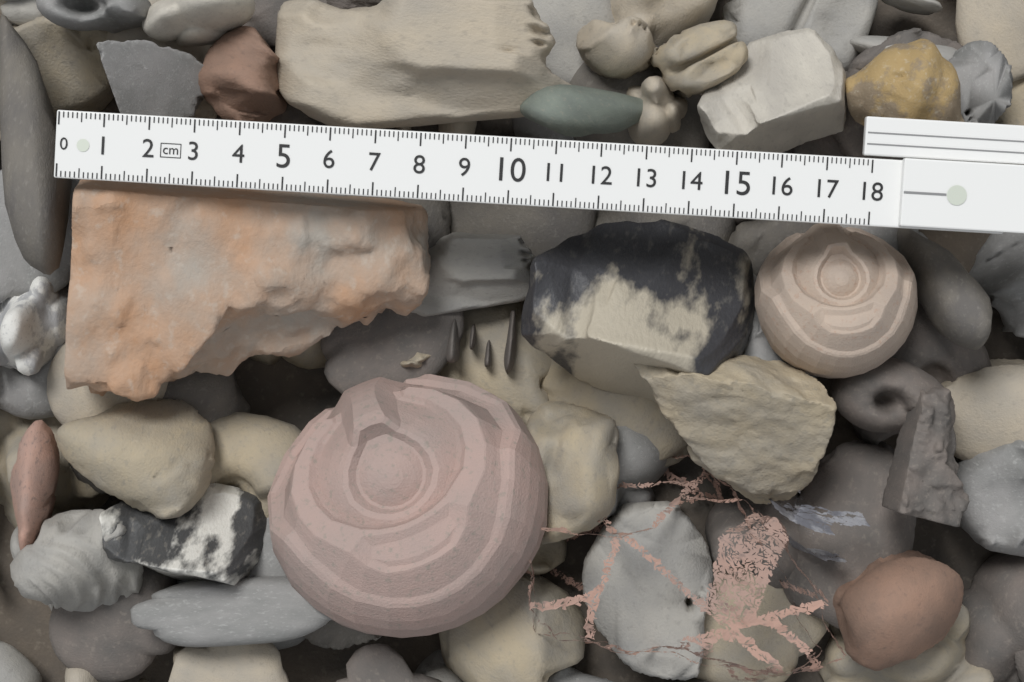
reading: 8.3 cm
